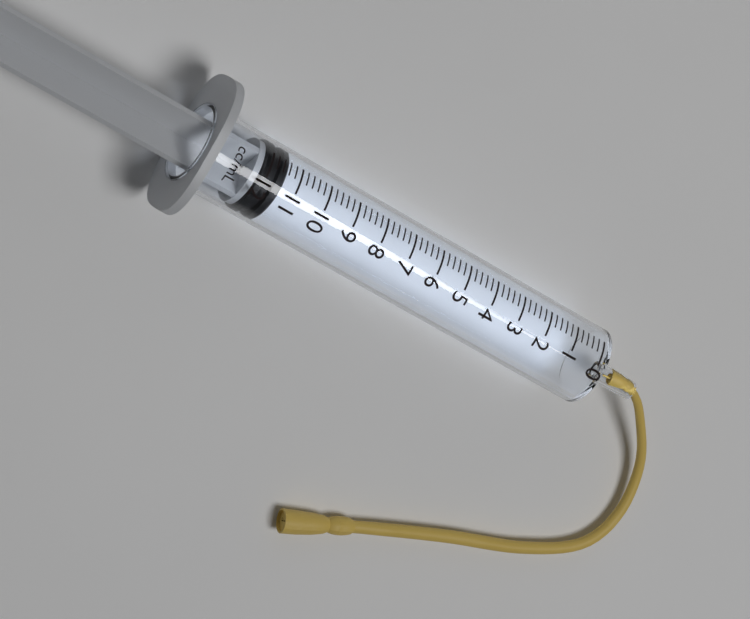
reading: 11.4 ml
